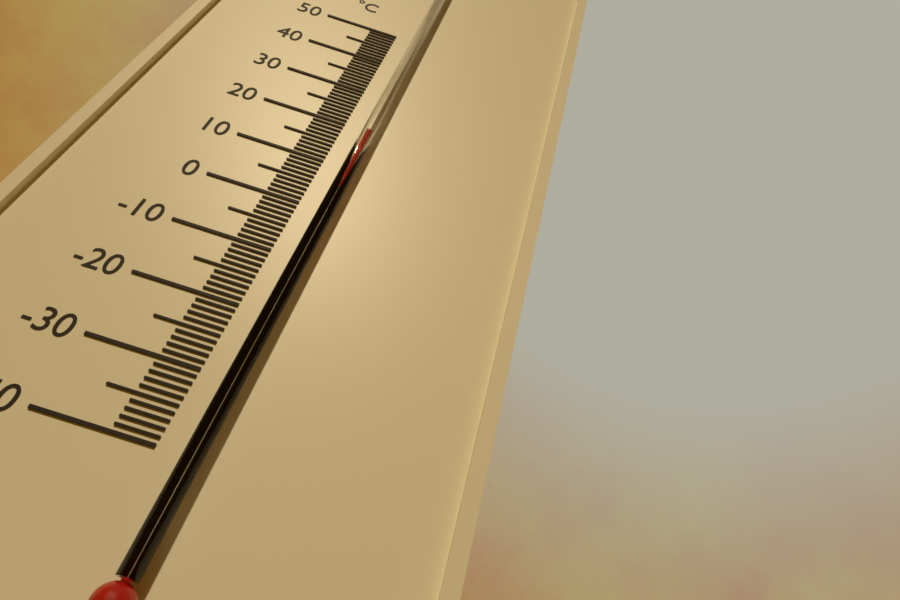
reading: 18 °C
